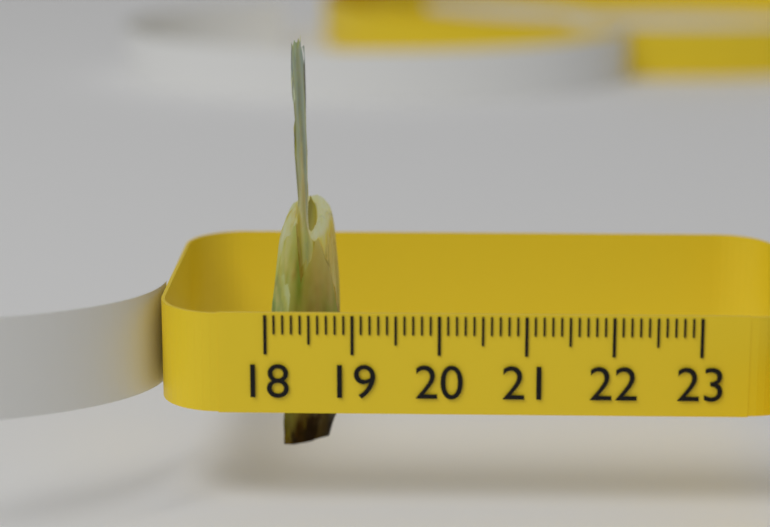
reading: 18.8 (no unit)
